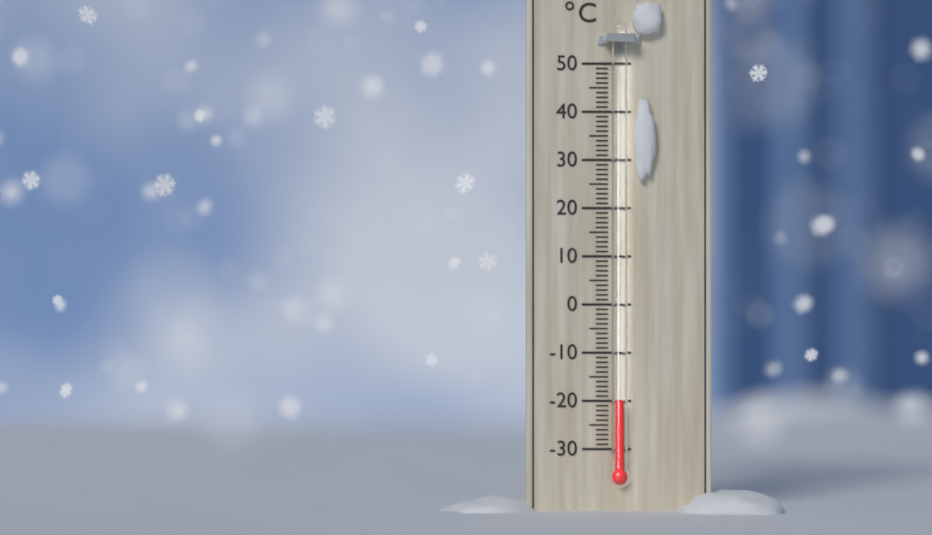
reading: -20 °C
